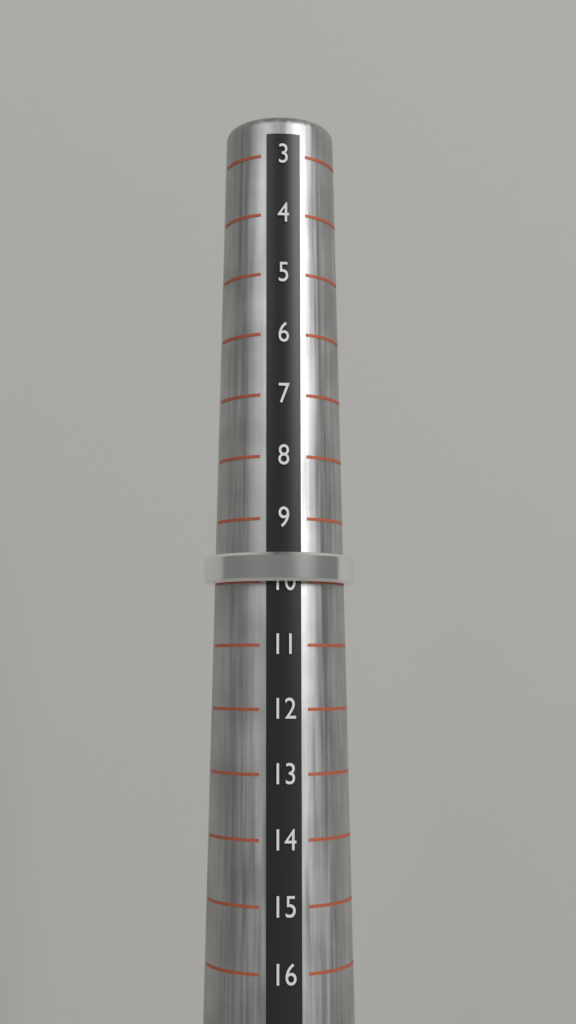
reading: 10 (no unit)
